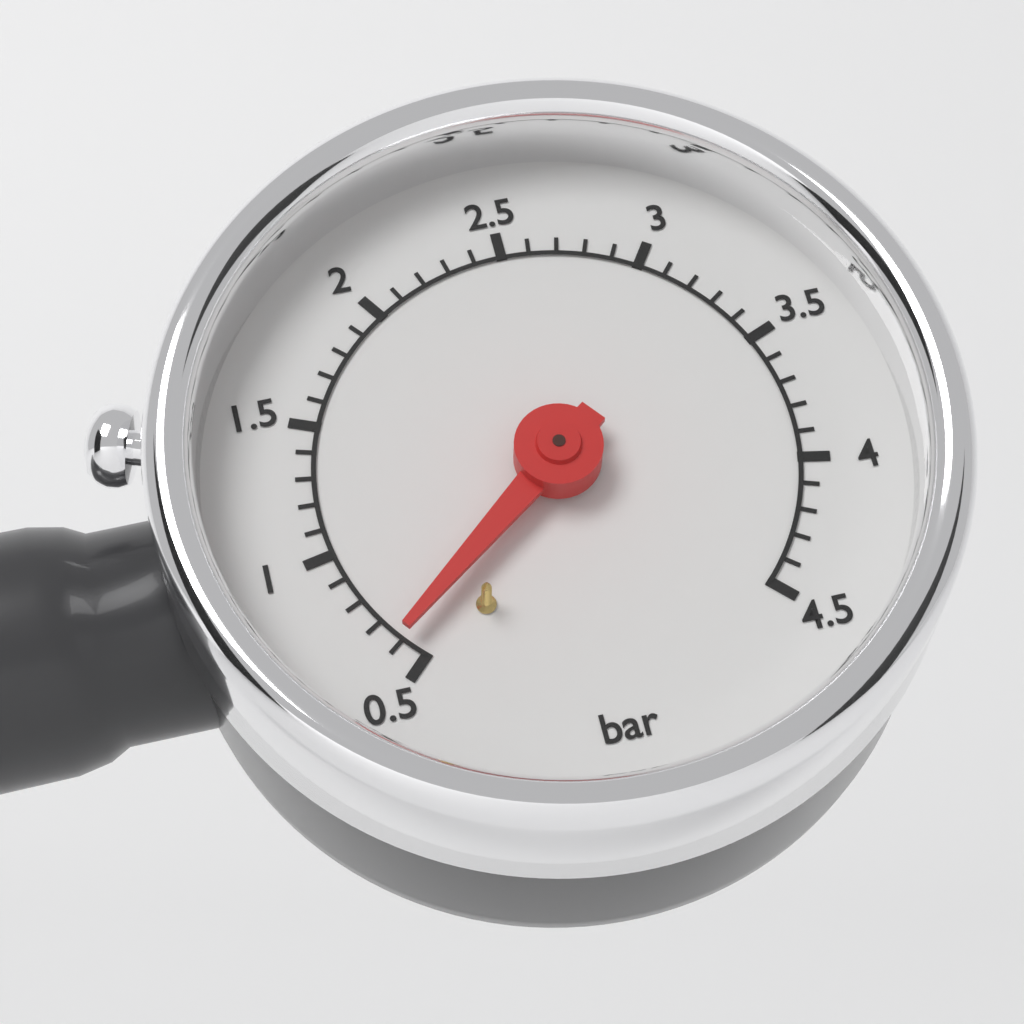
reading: 0.6 bar
